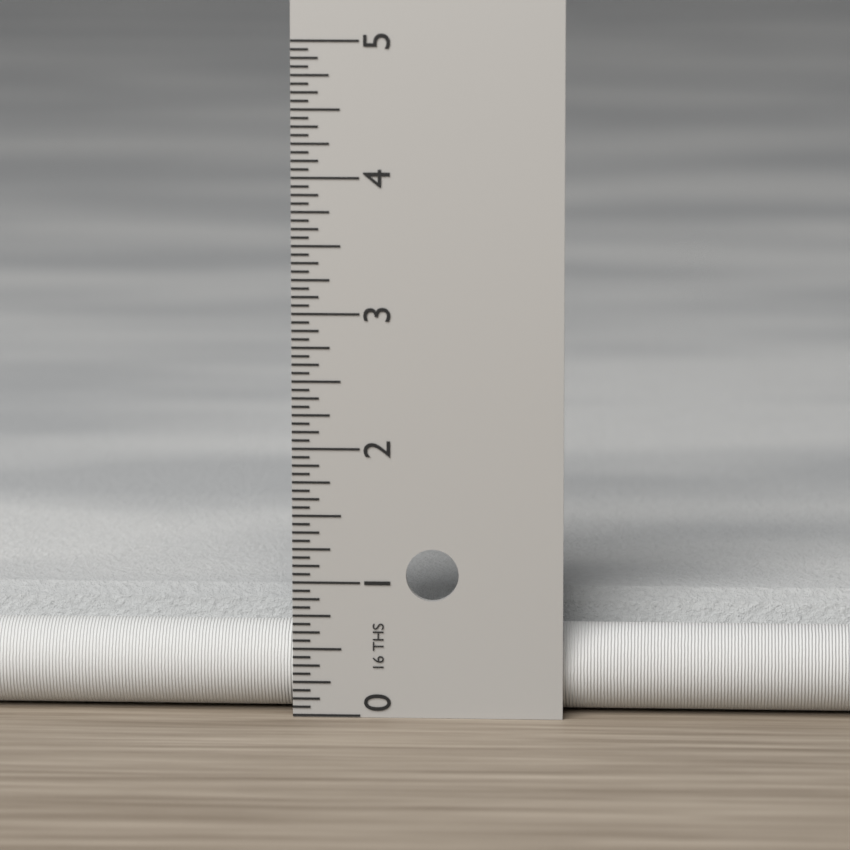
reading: 0.8125 in
